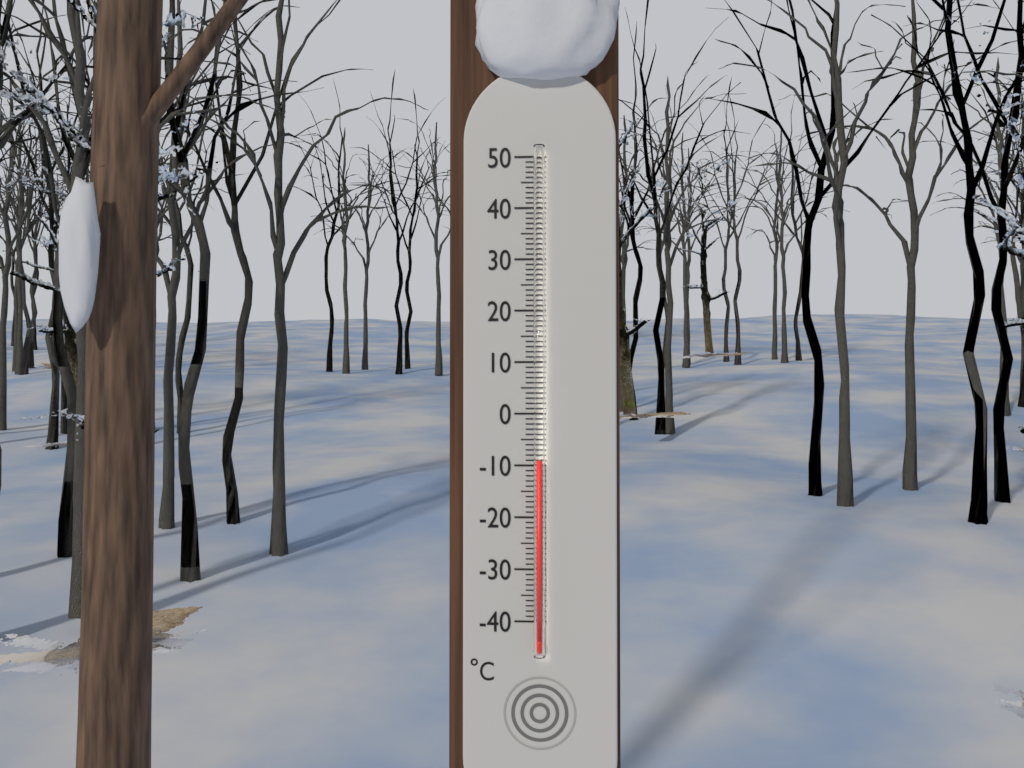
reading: -9 °C
